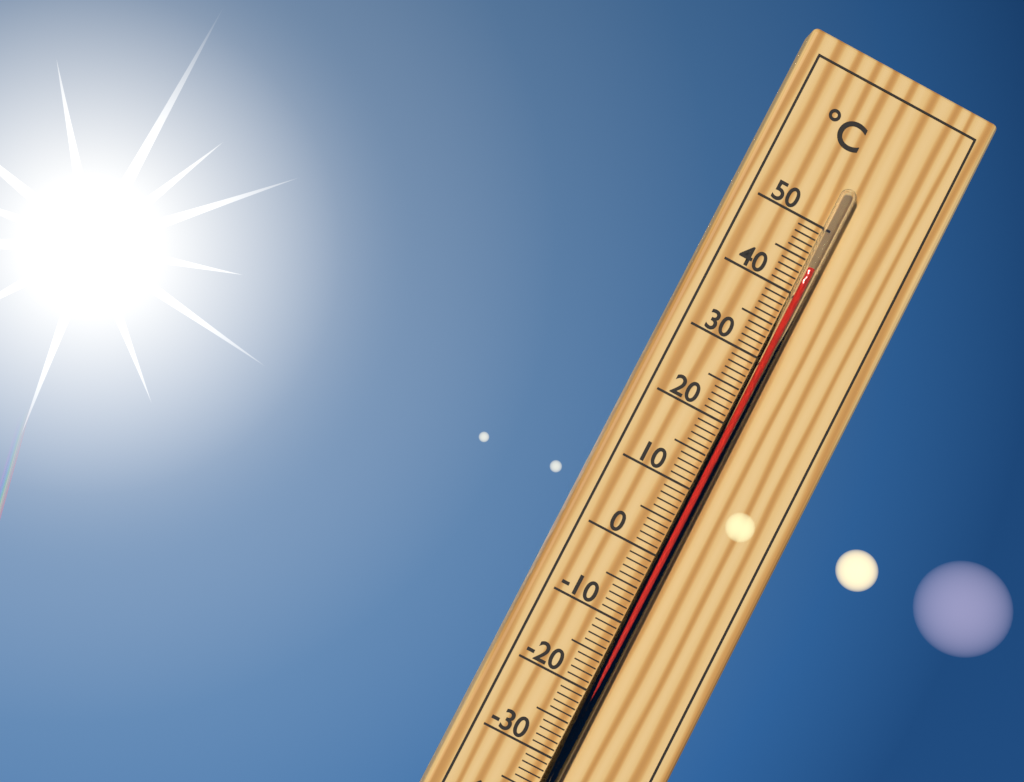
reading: 44 °C
